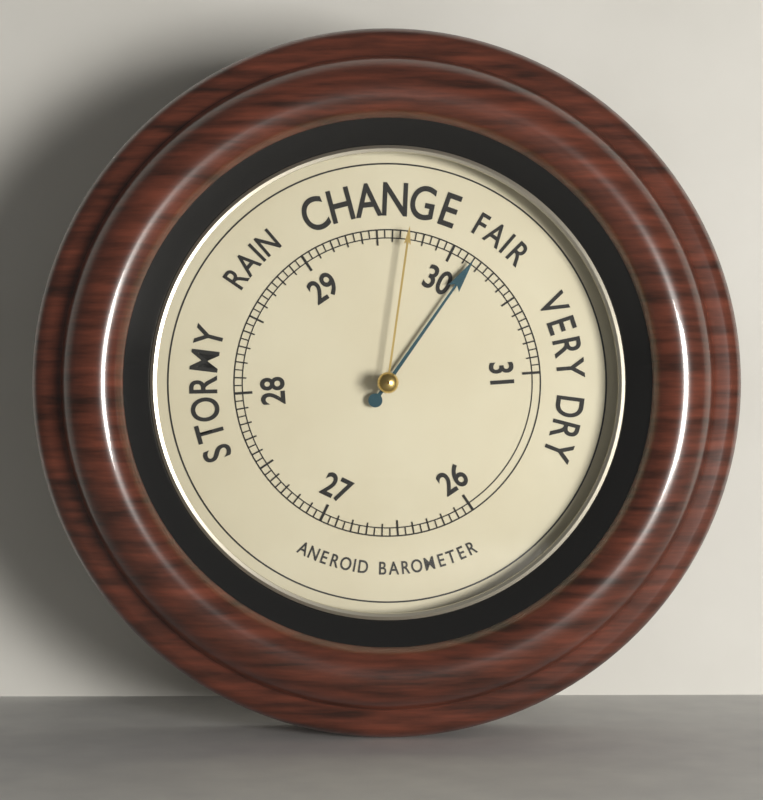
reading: 30.15 (no unit)
